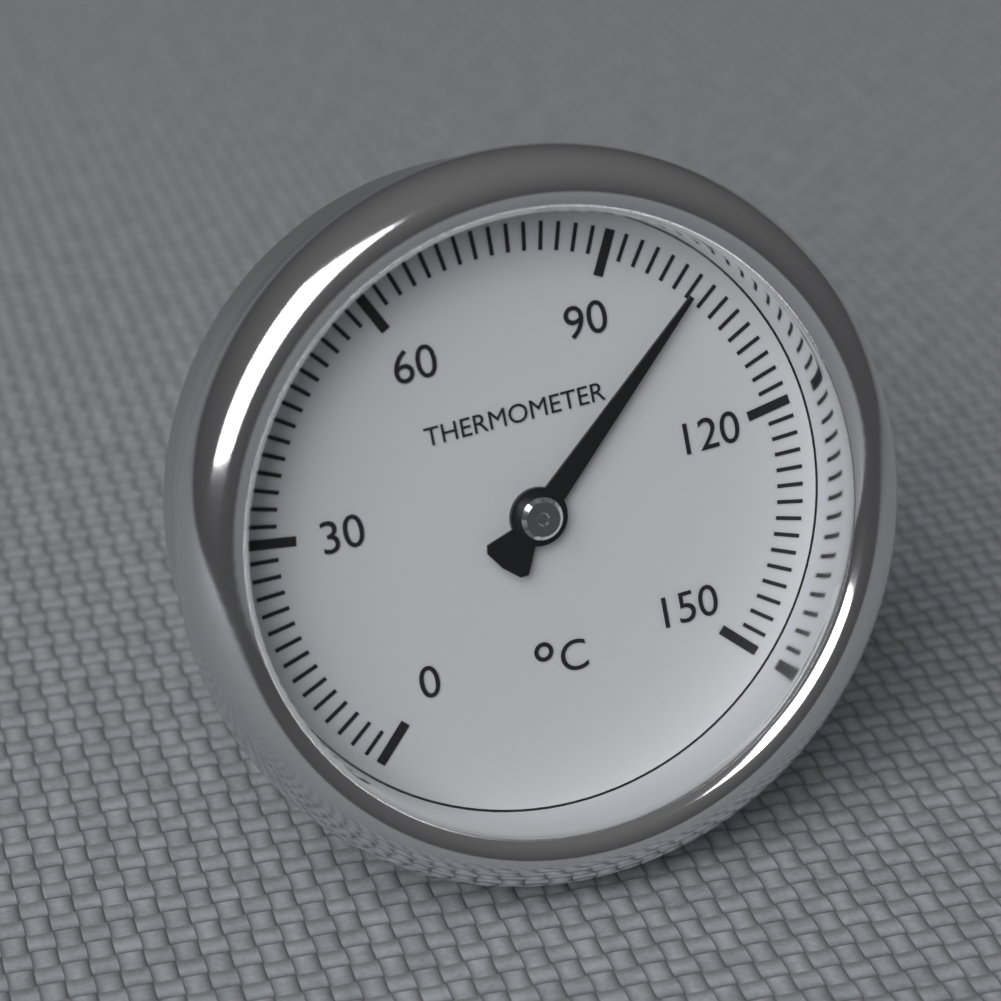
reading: 102 °C
